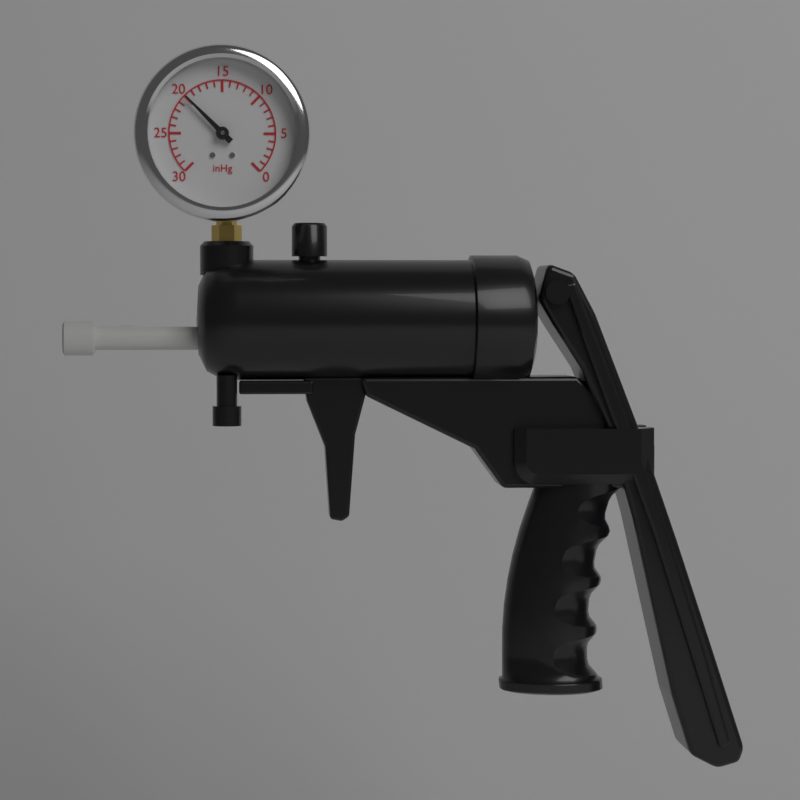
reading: 20 inHg
